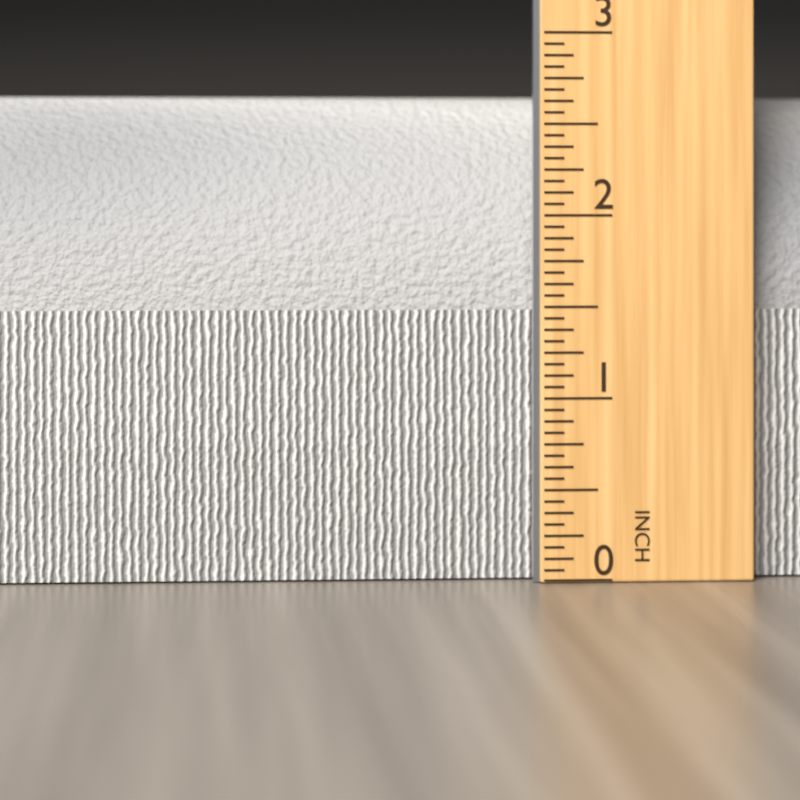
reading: 2.6875 in
